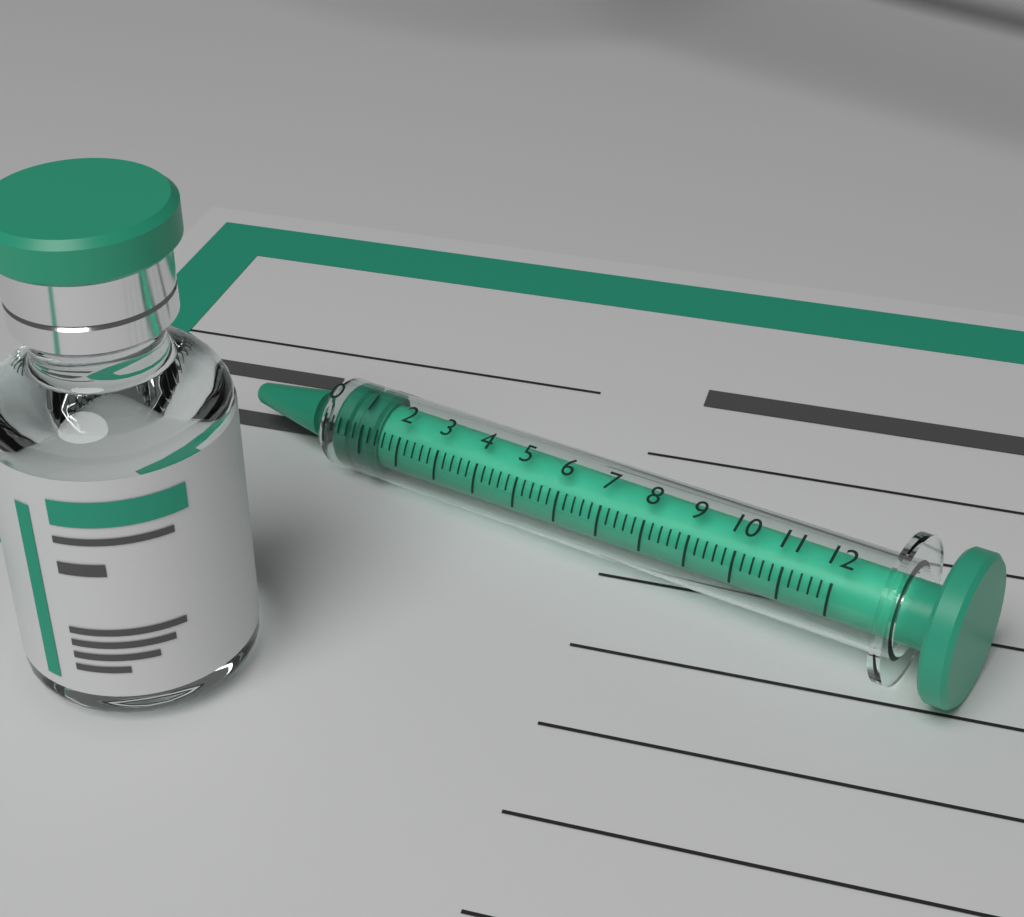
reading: 0.2 (no unit)
